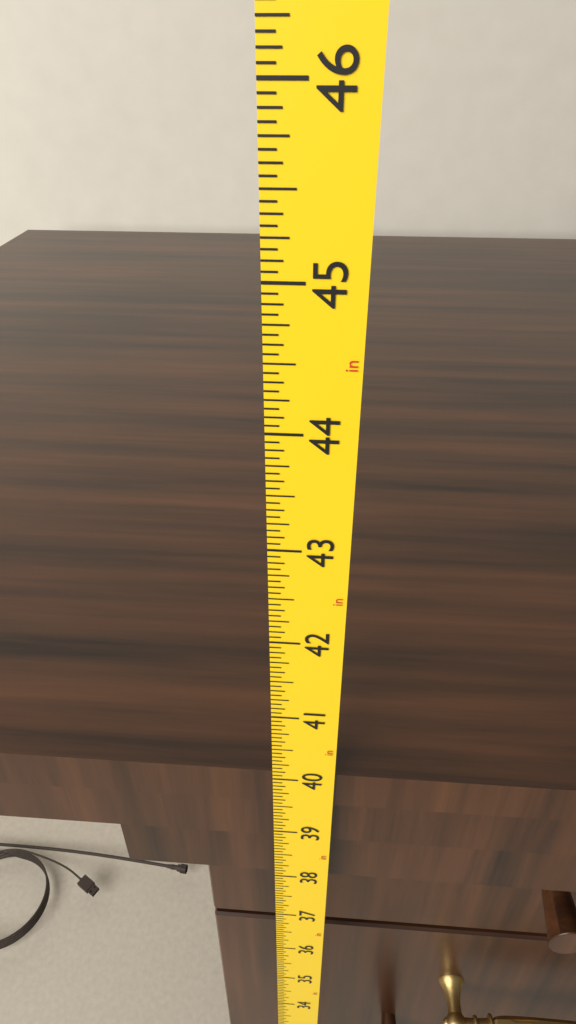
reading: 40.0625 in
